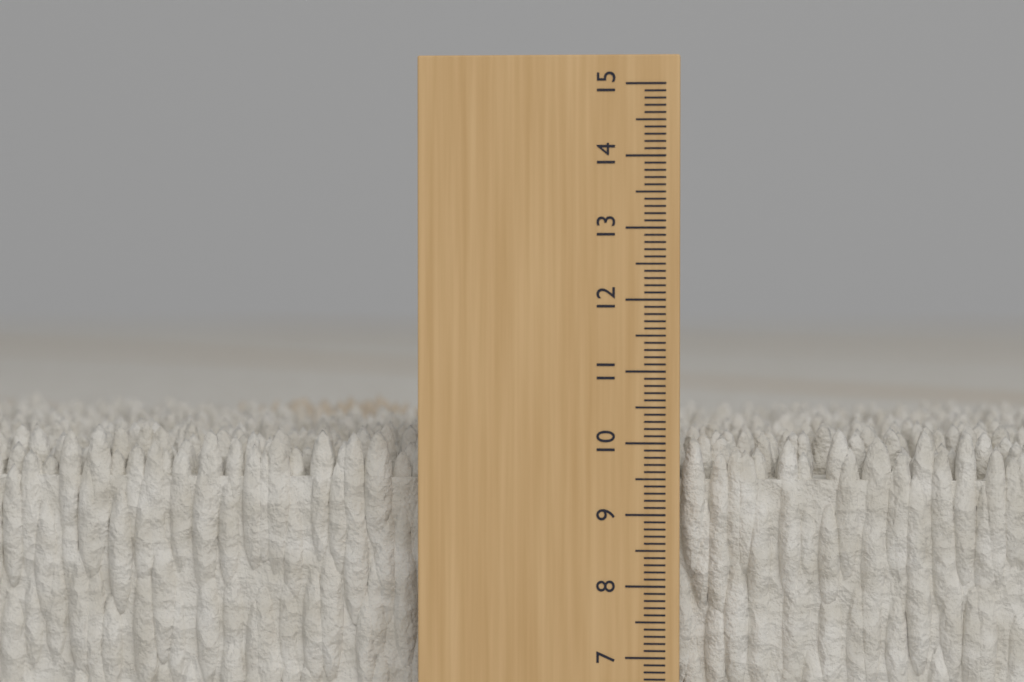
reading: 10.2 cm
